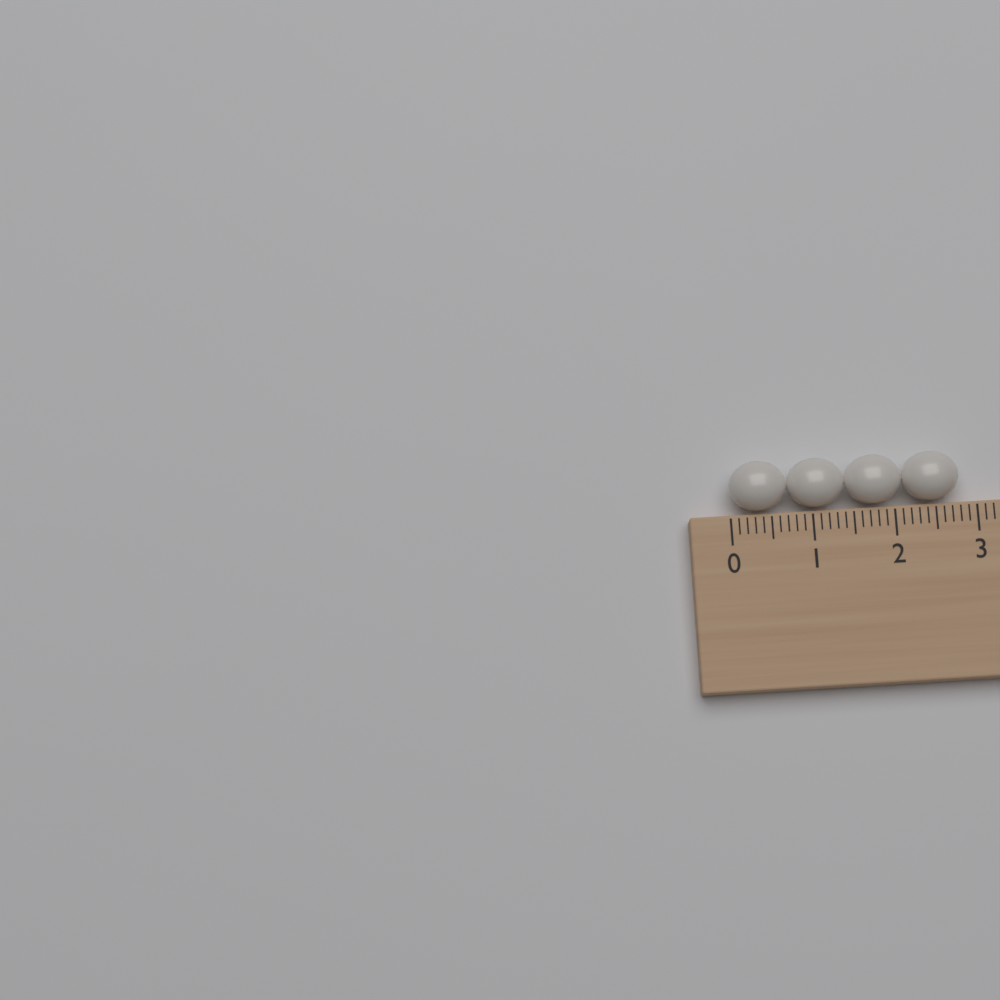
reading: 2.8 (no unit)
